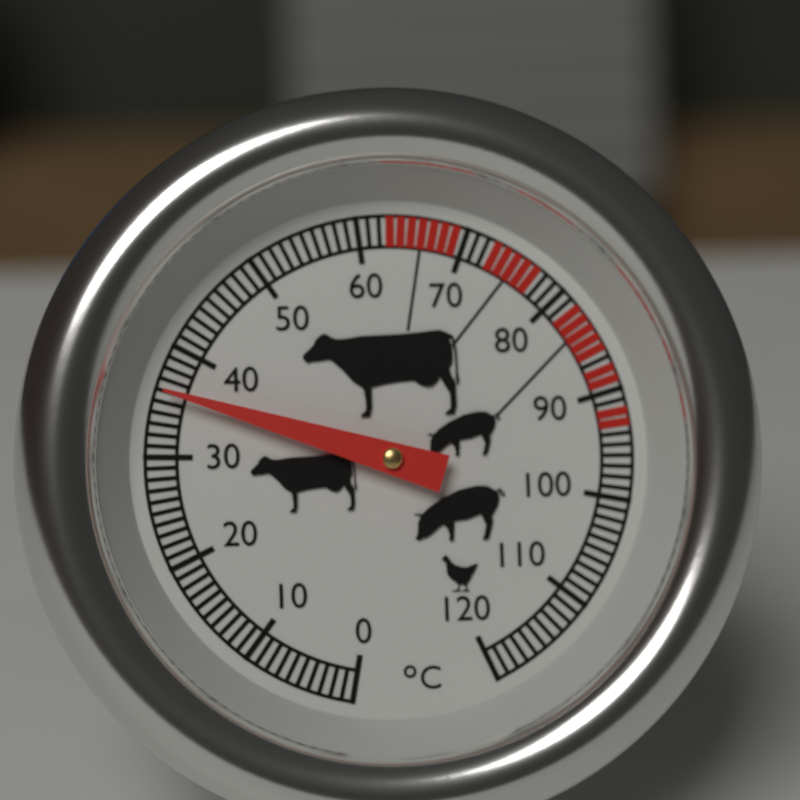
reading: 36 °C
